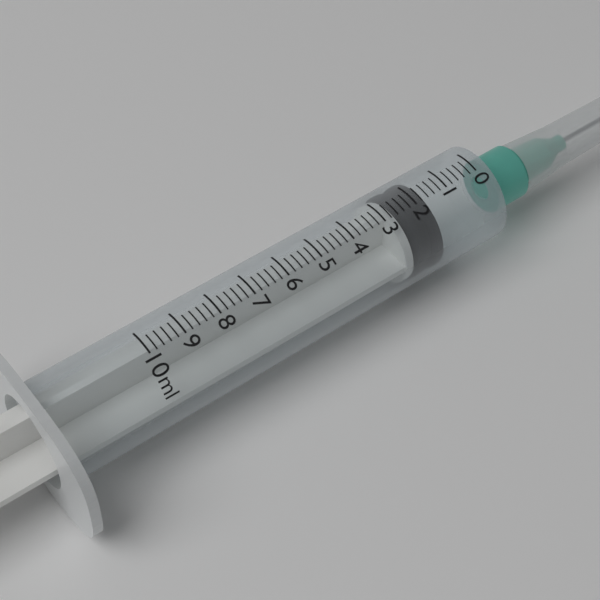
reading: 1.6 ml
